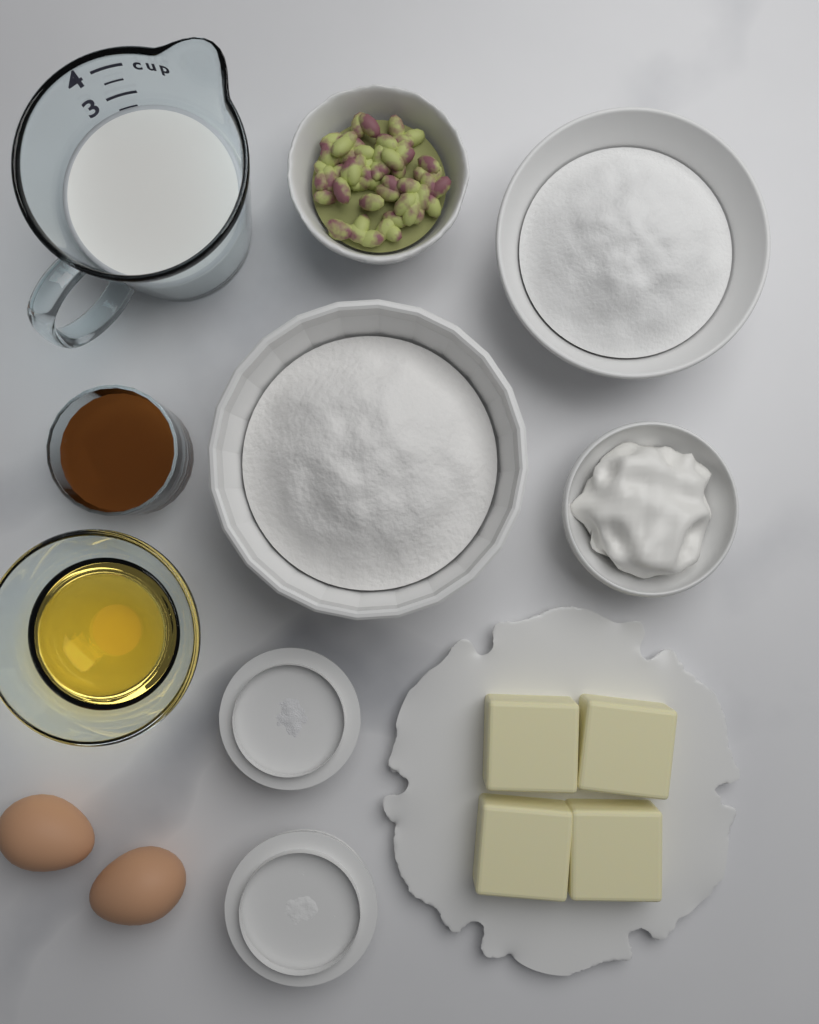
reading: 2.5 cup
